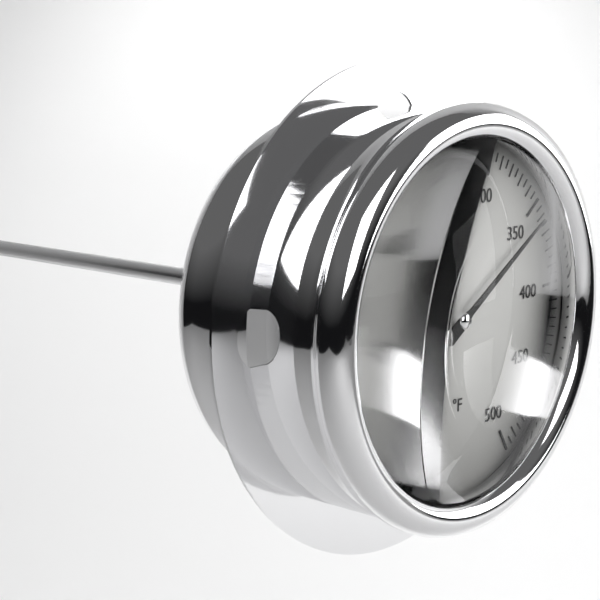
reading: 360 °F
